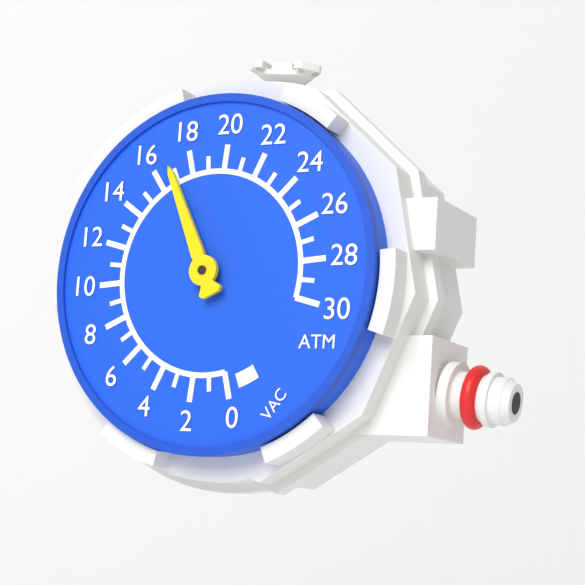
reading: 17 ATM
